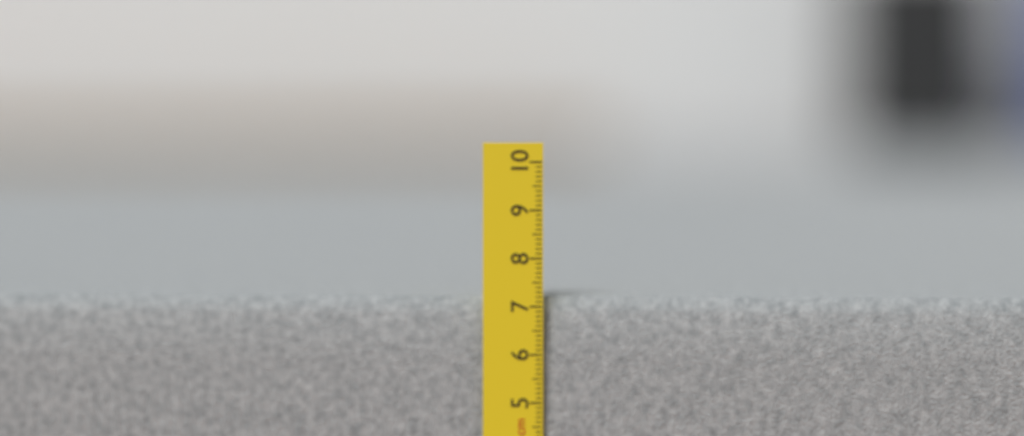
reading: 7.2 cm
